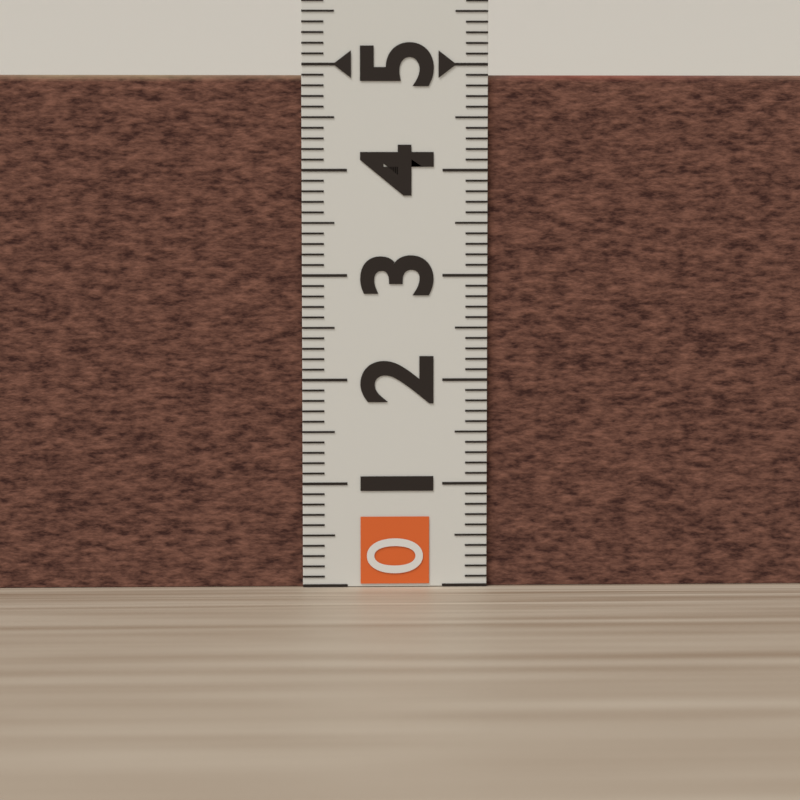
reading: 4.9 (no unit)
